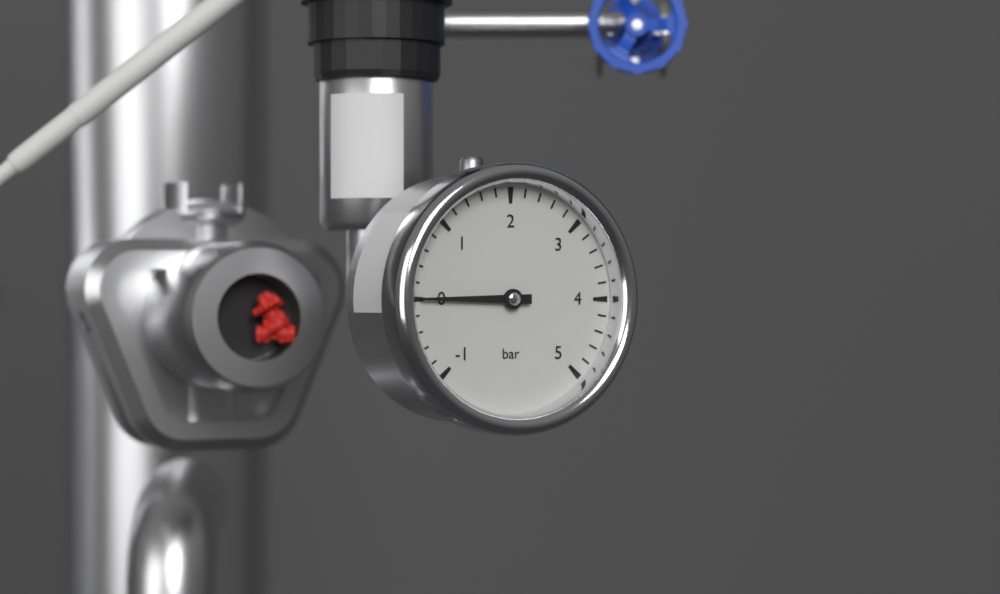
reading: 0.0 bar
